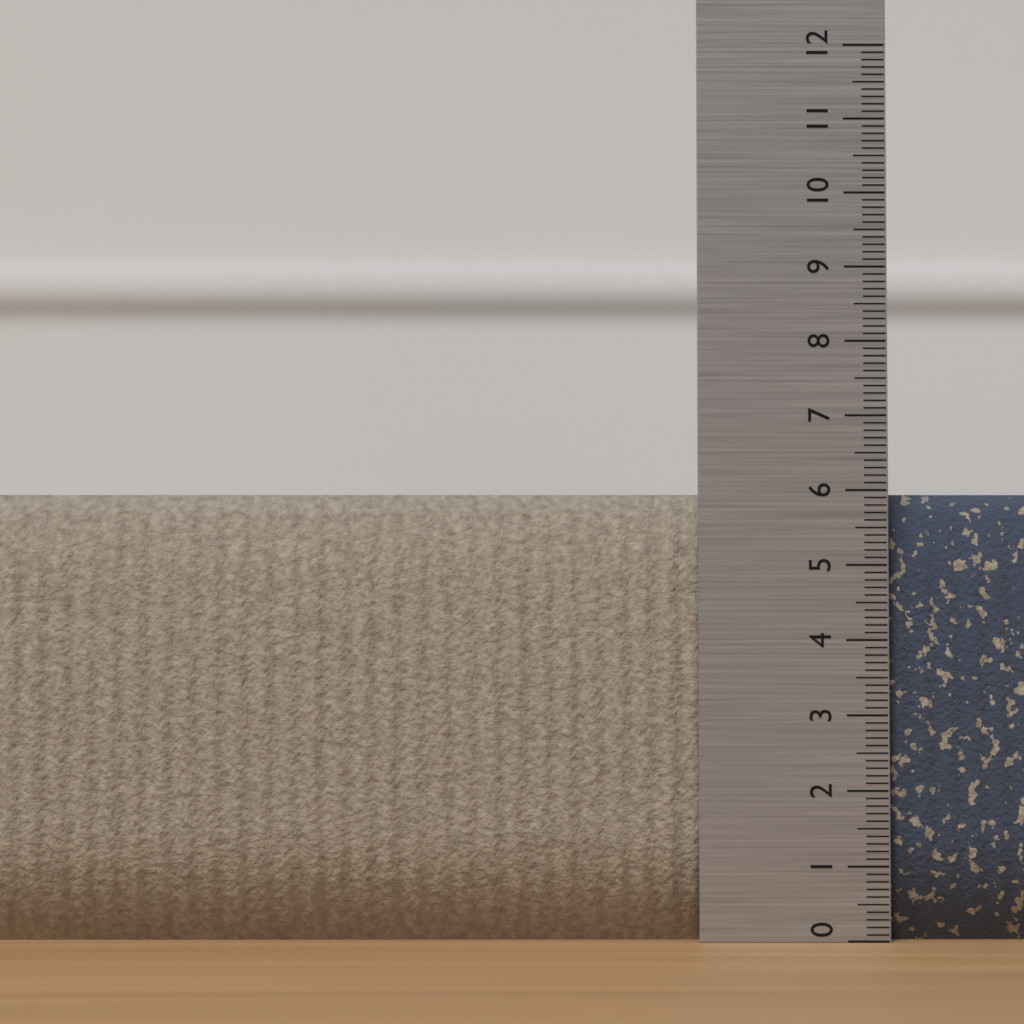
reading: 6.0 (no unit)
